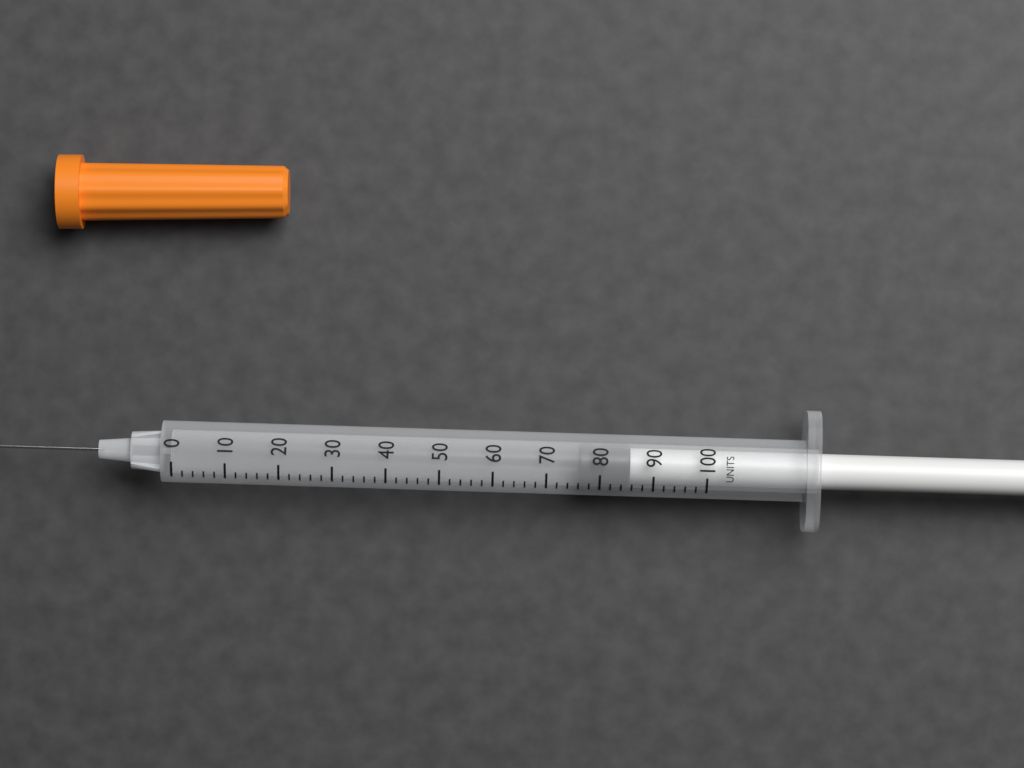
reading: 76 units
